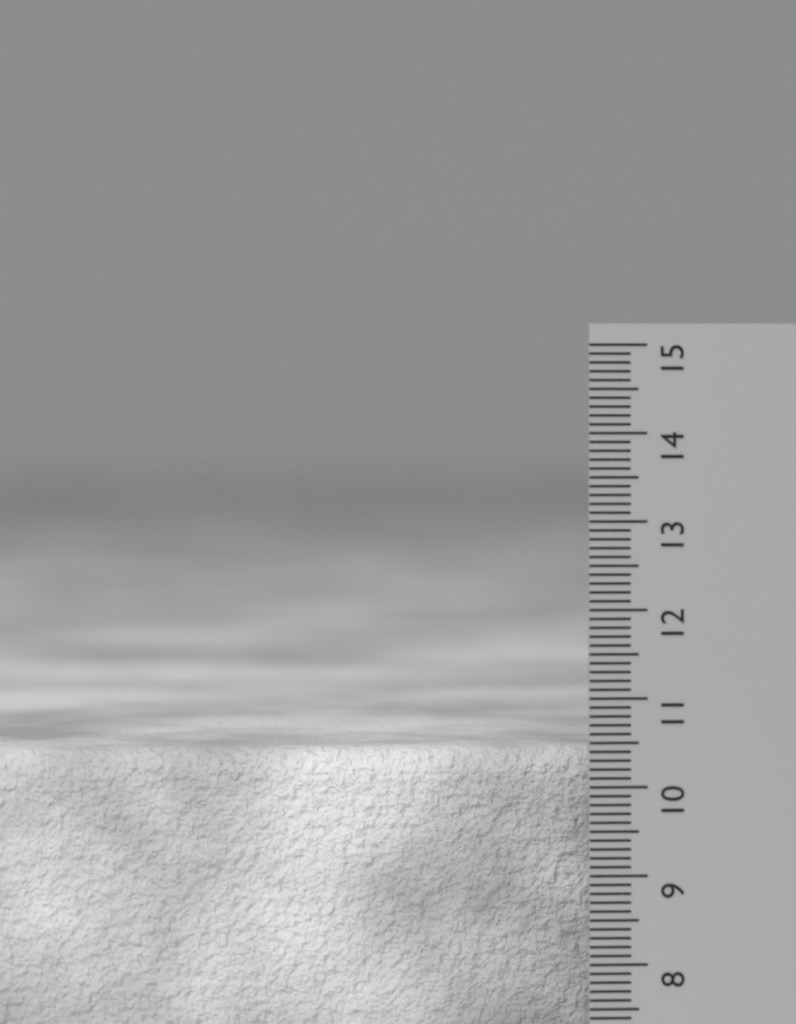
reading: 10.4 cm
